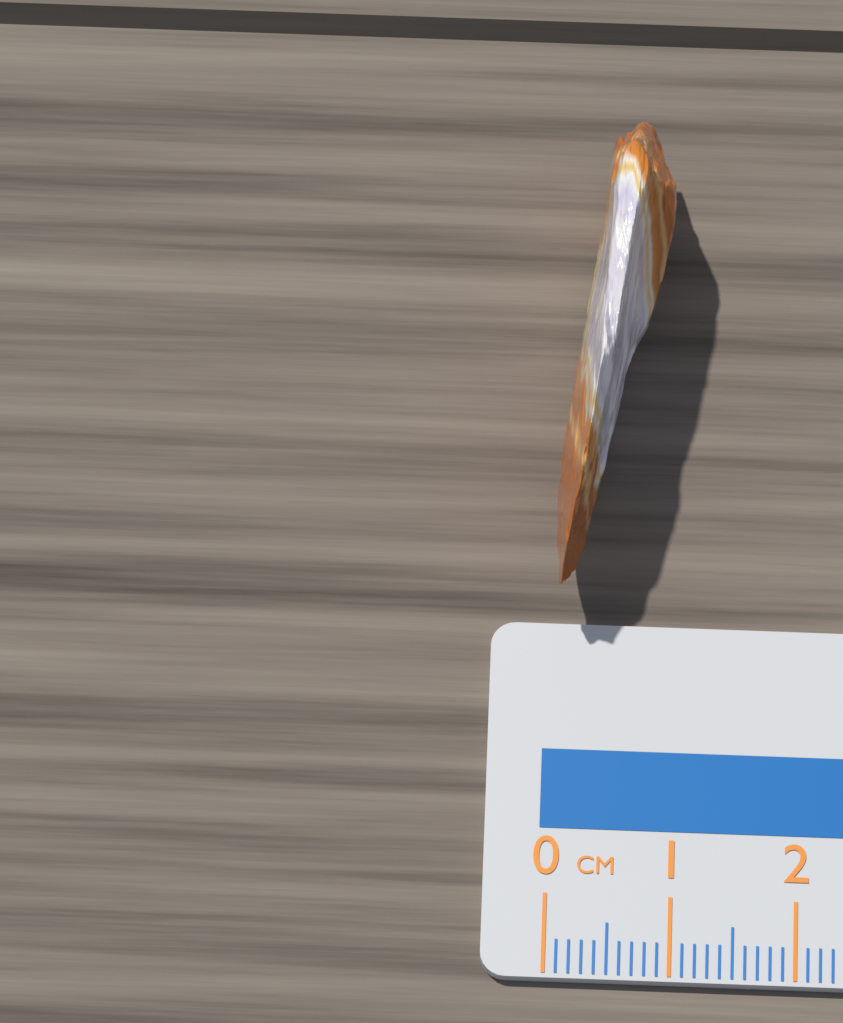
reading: 0.9 cm
